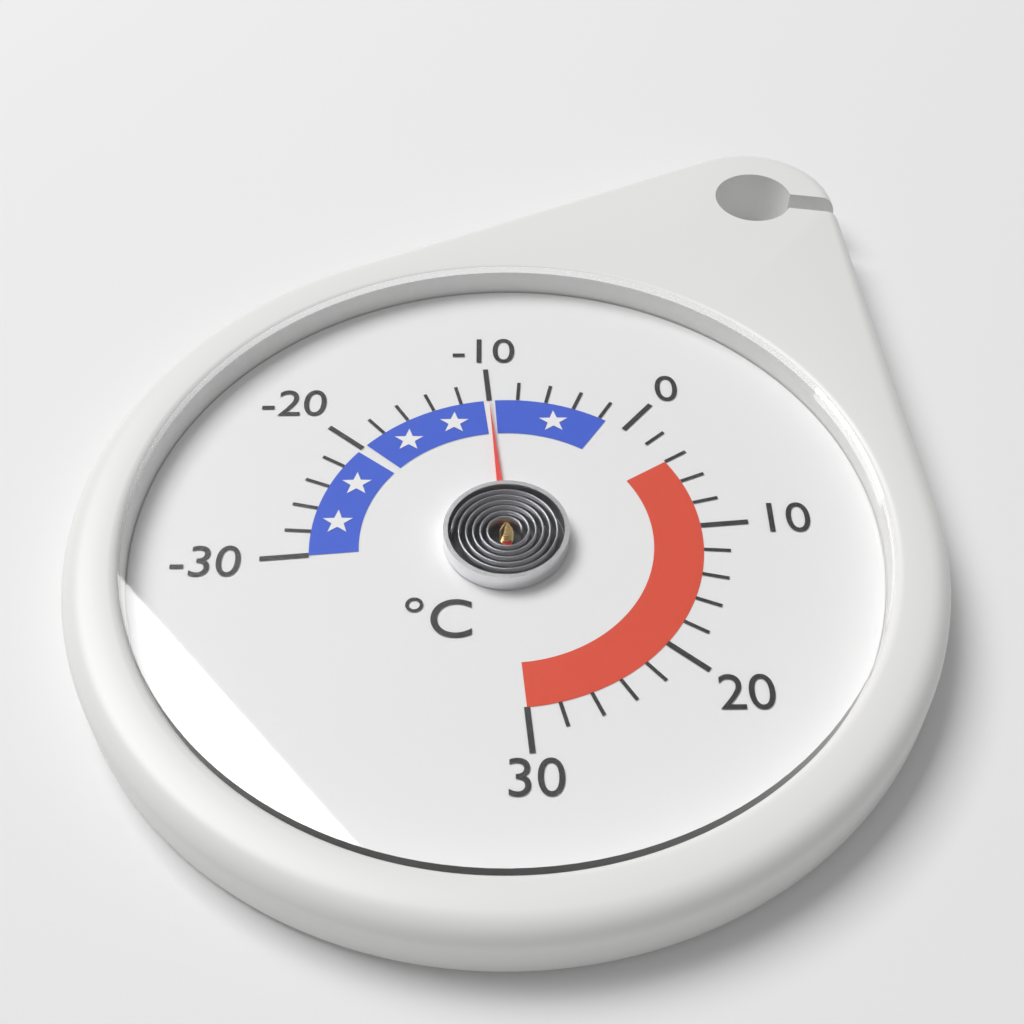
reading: -10 °C
